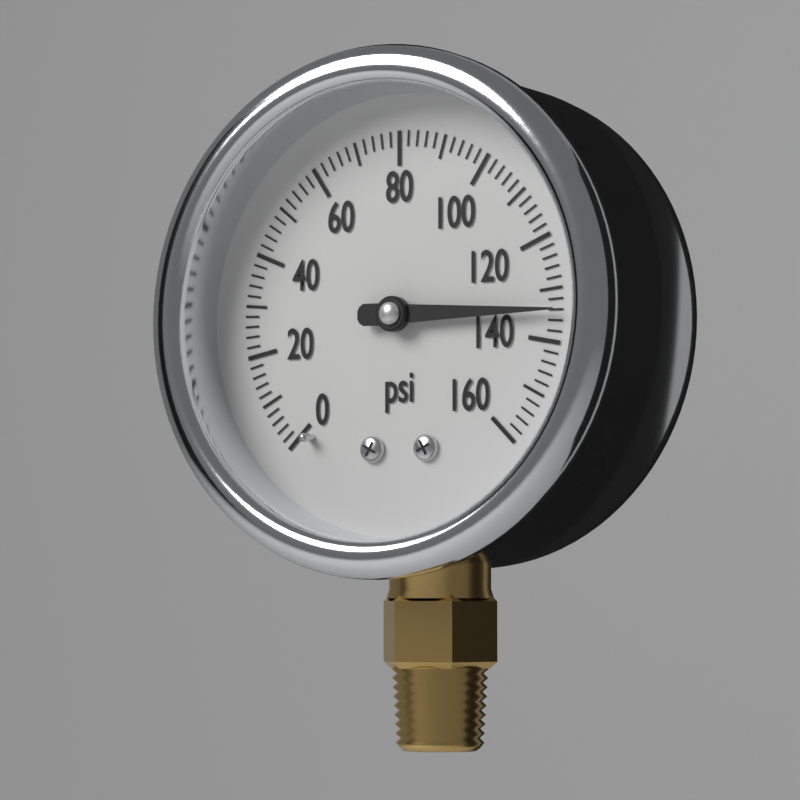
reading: 134 psi
